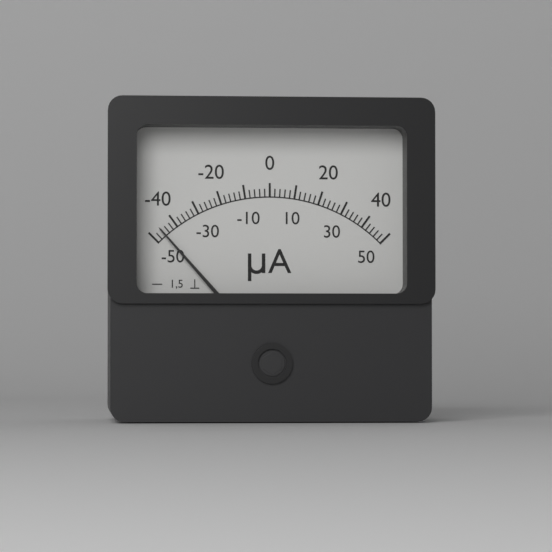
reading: -46 µA
